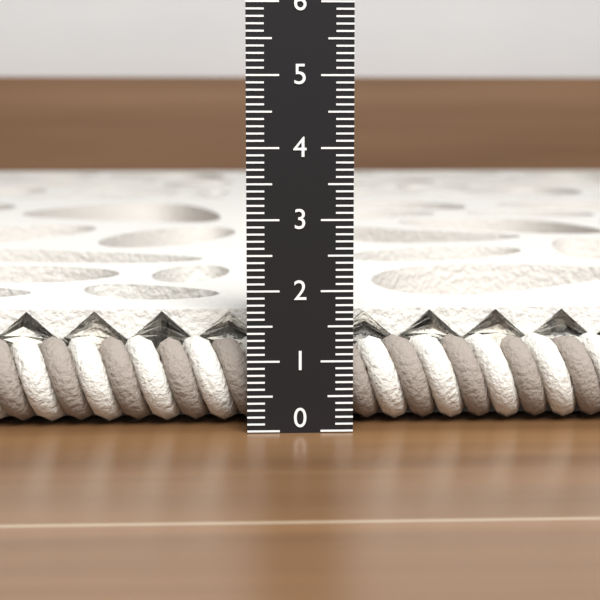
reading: 1.6 (no unit)
